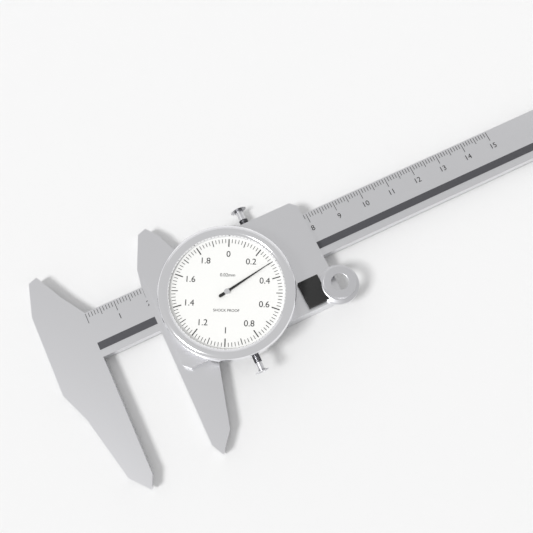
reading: 0.30 mm
